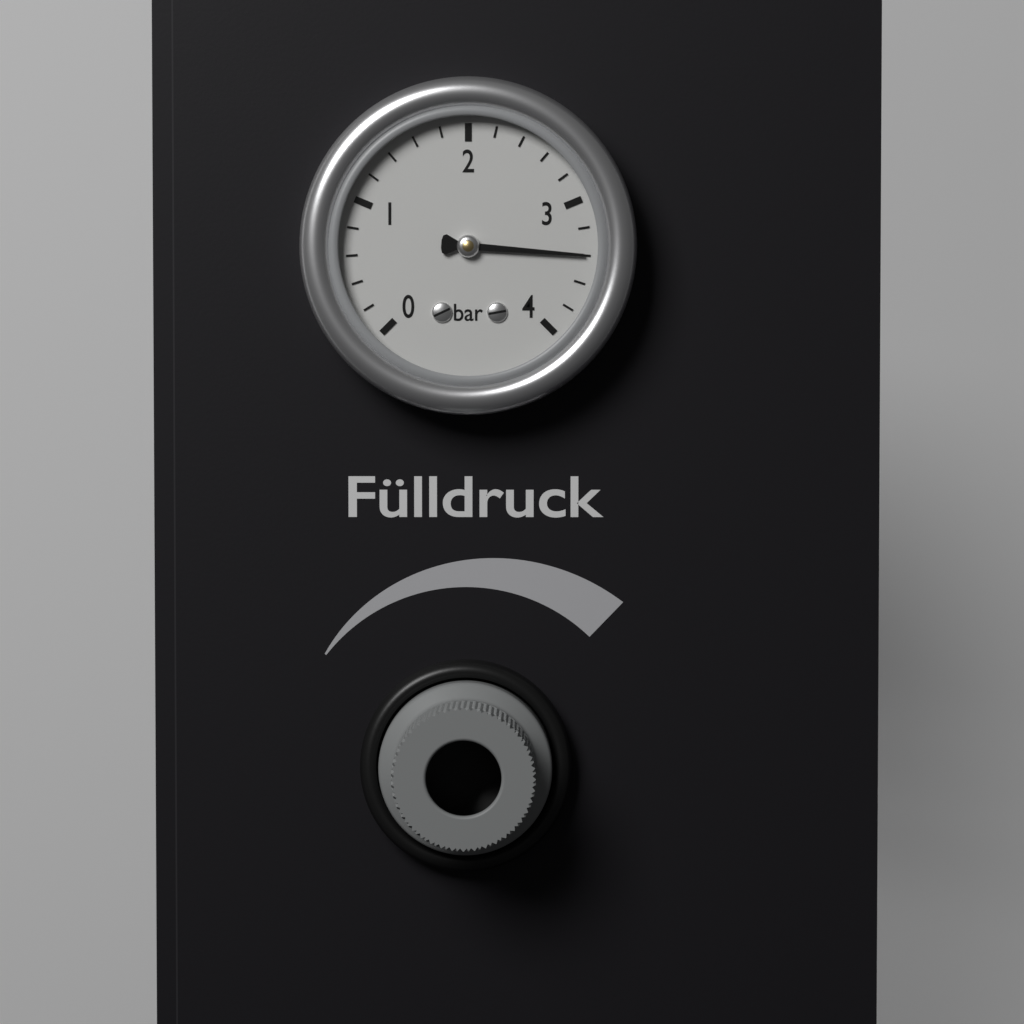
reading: 3.4 bar
